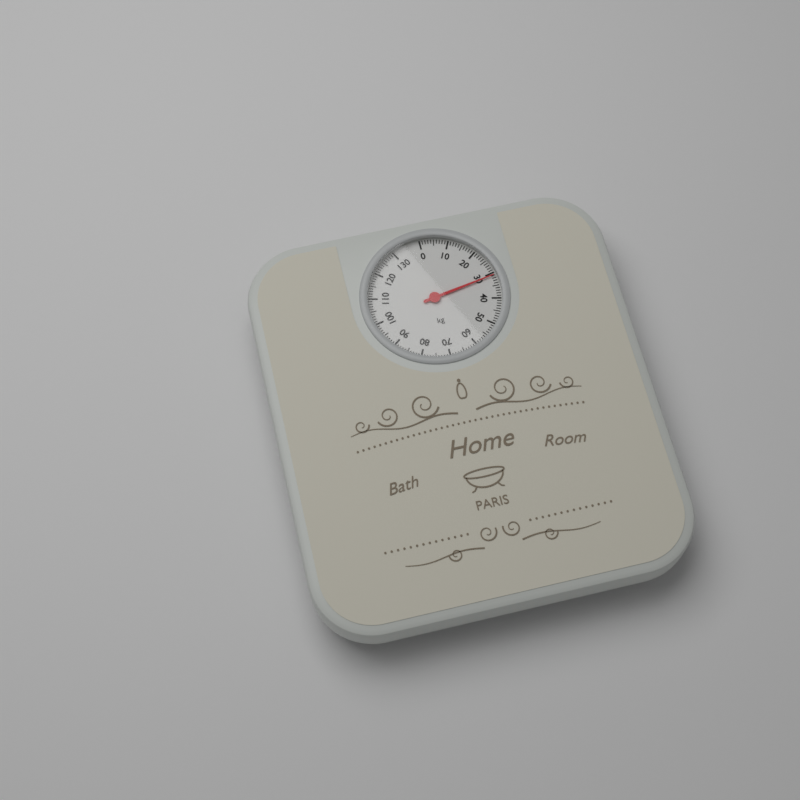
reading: 31 kg
